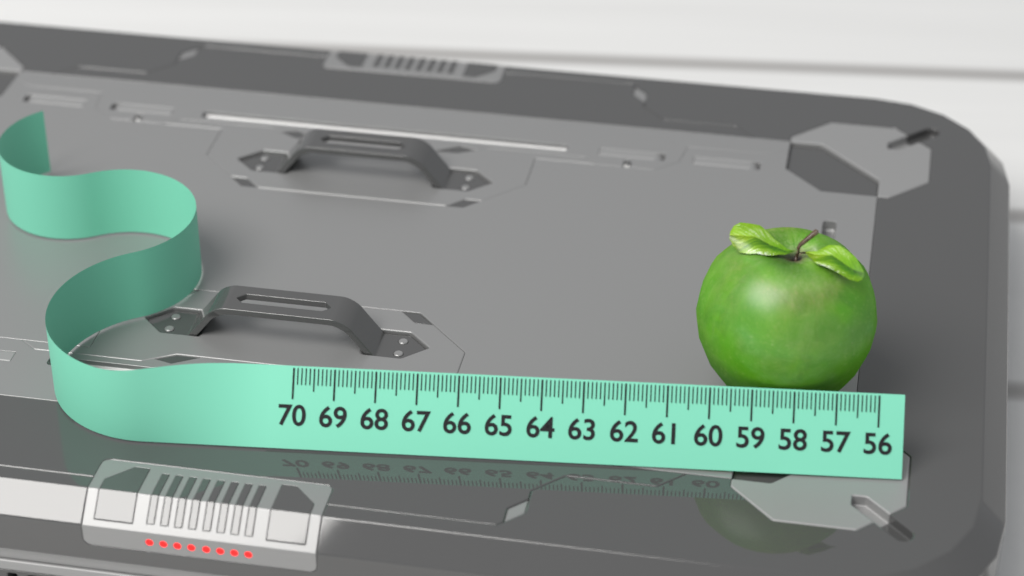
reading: 60.4 (no unit)
